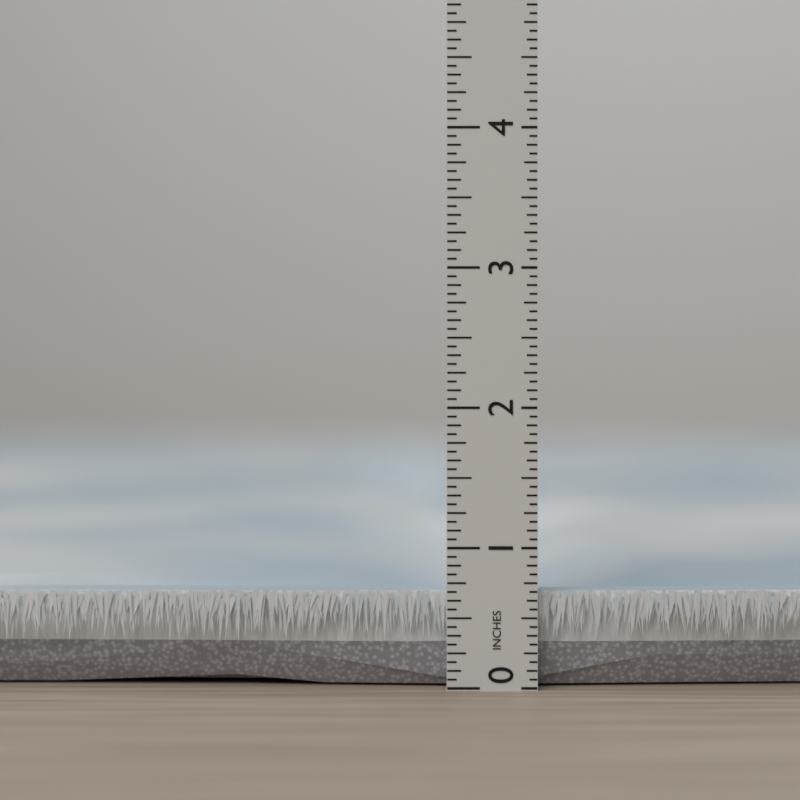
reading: 0.7000 in
